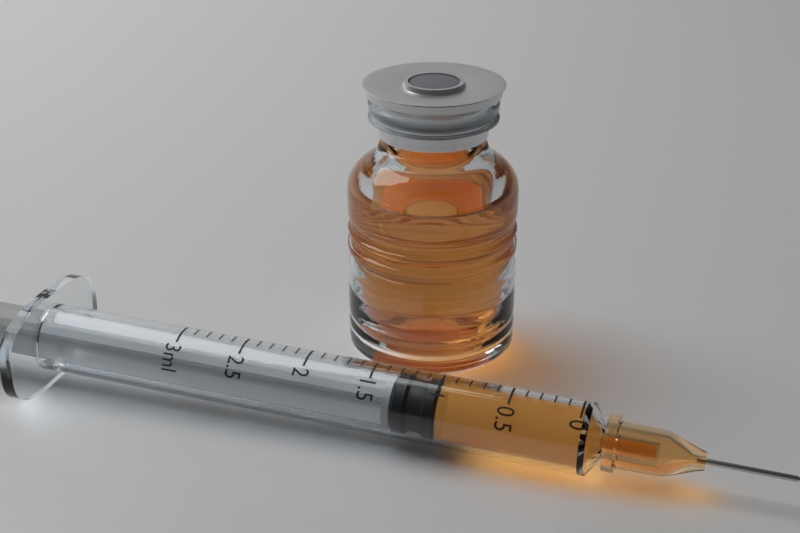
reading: 1.0 ml
